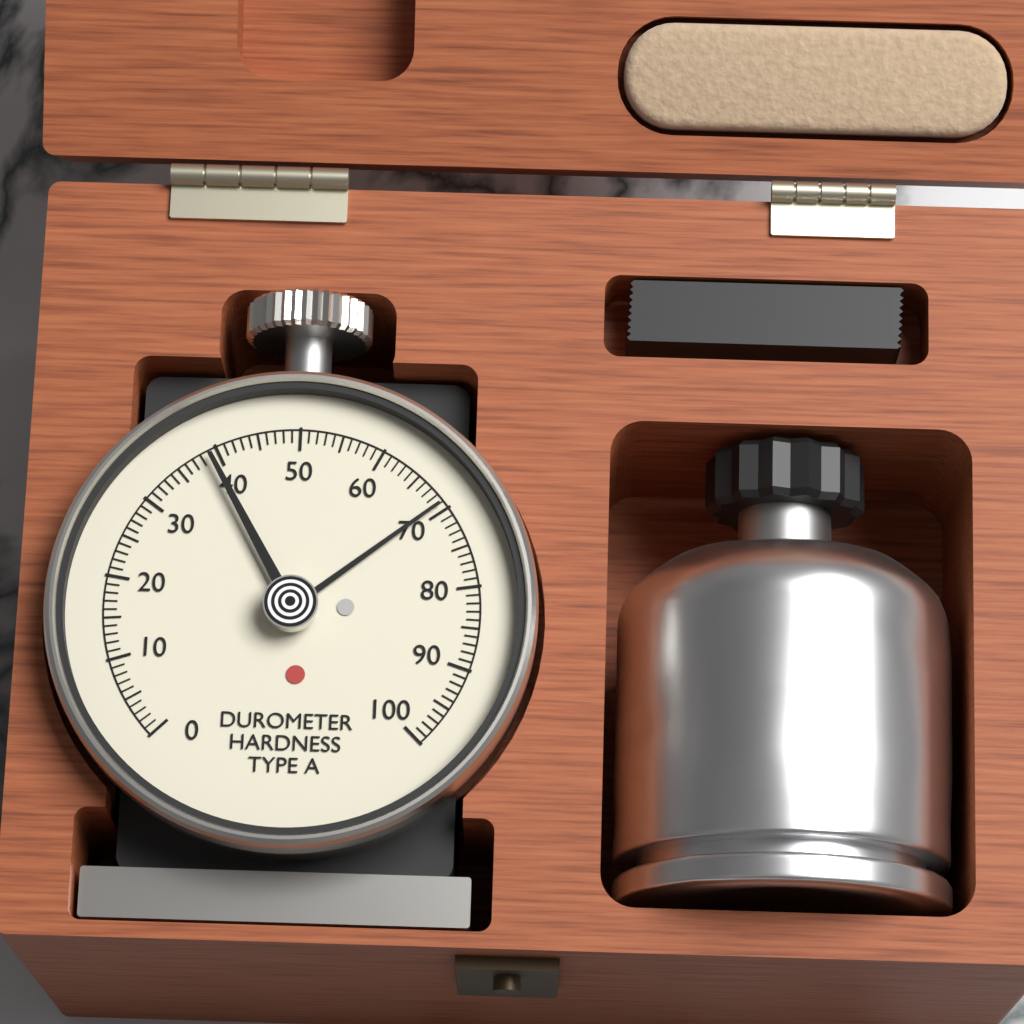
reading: 69 Shore A
